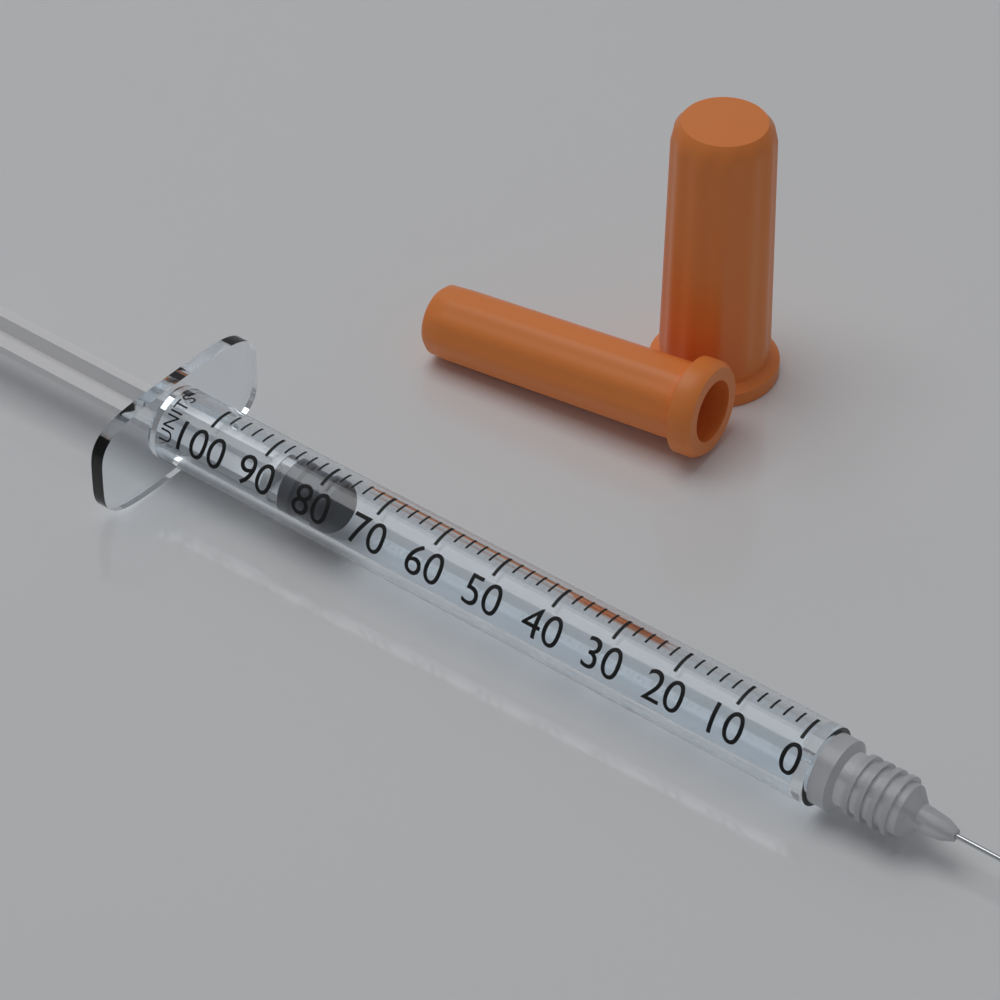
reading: 78 units
